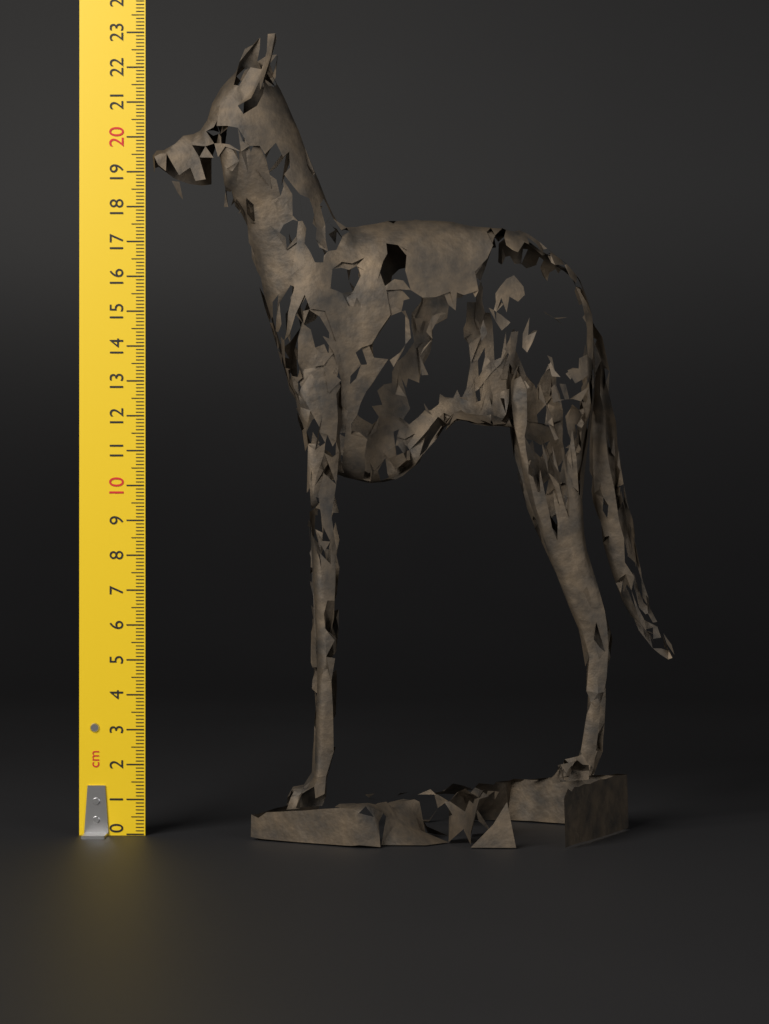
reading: 22.8 cm
